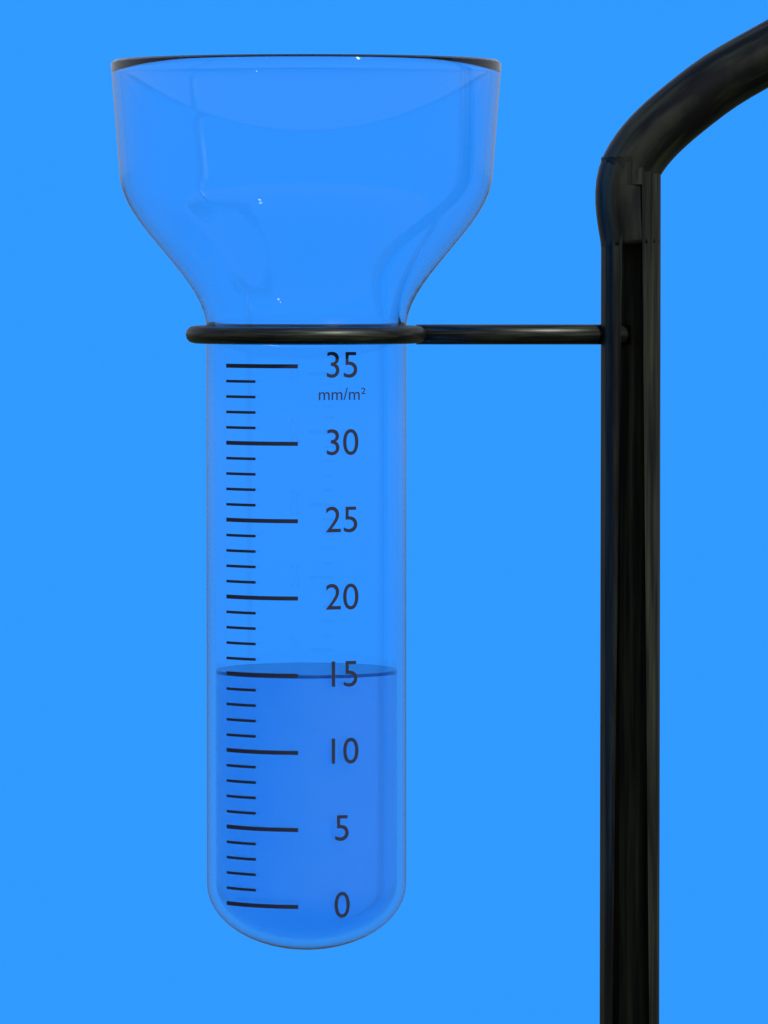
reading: 15 mm/m²
